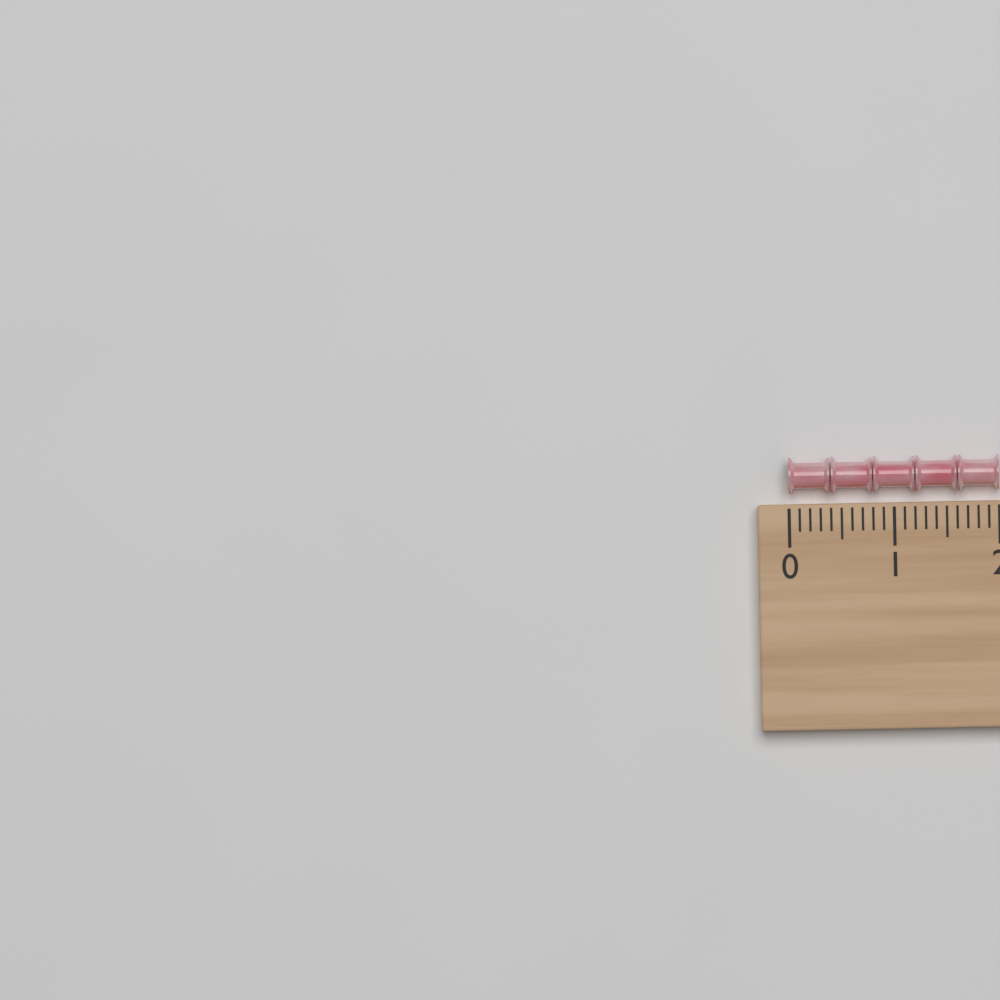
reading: 2.0 (no unit)
